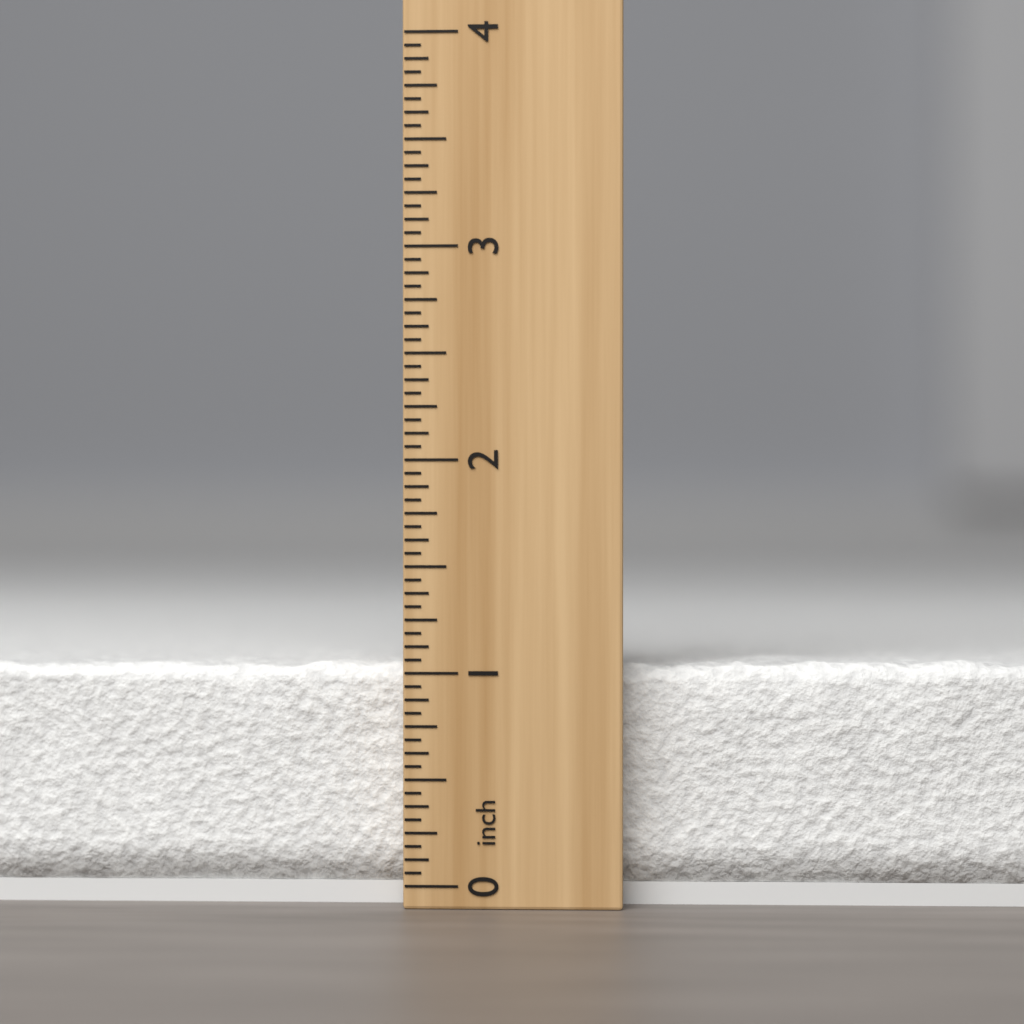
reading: 1.0625 inch
